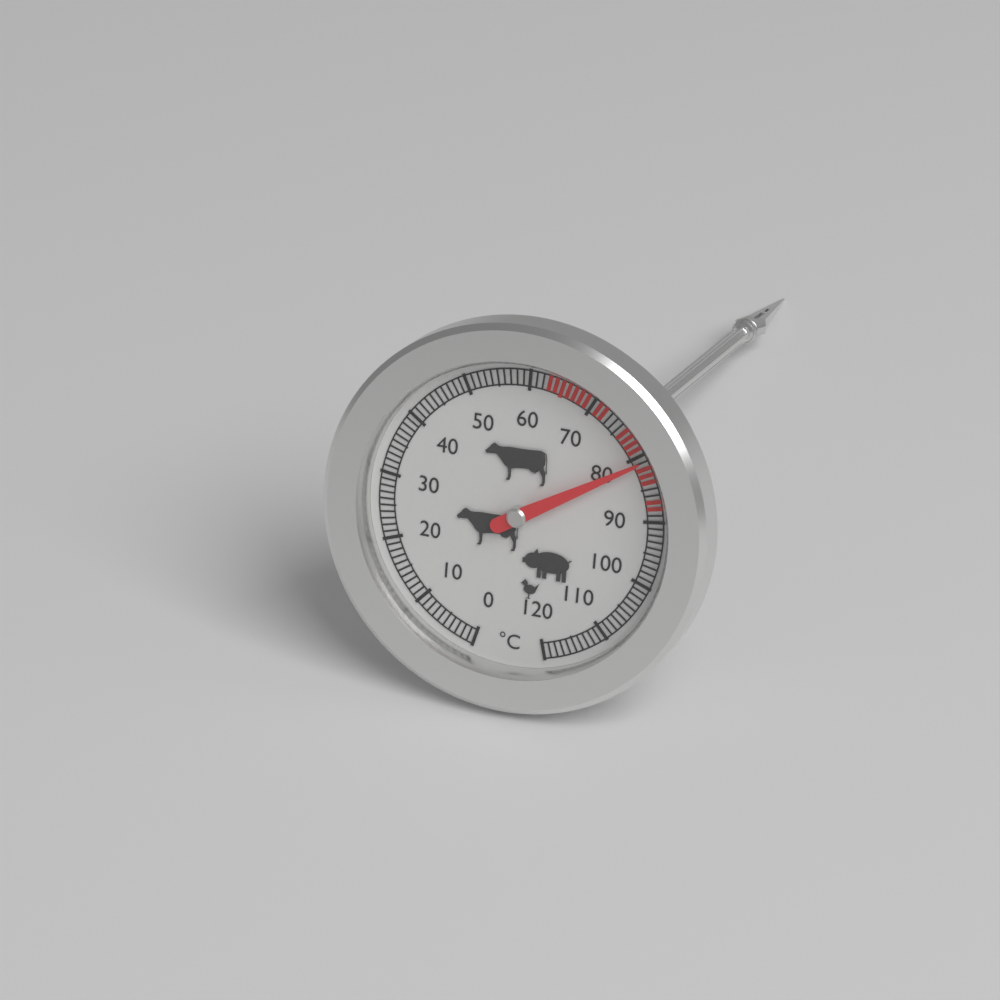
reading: 81 °C
